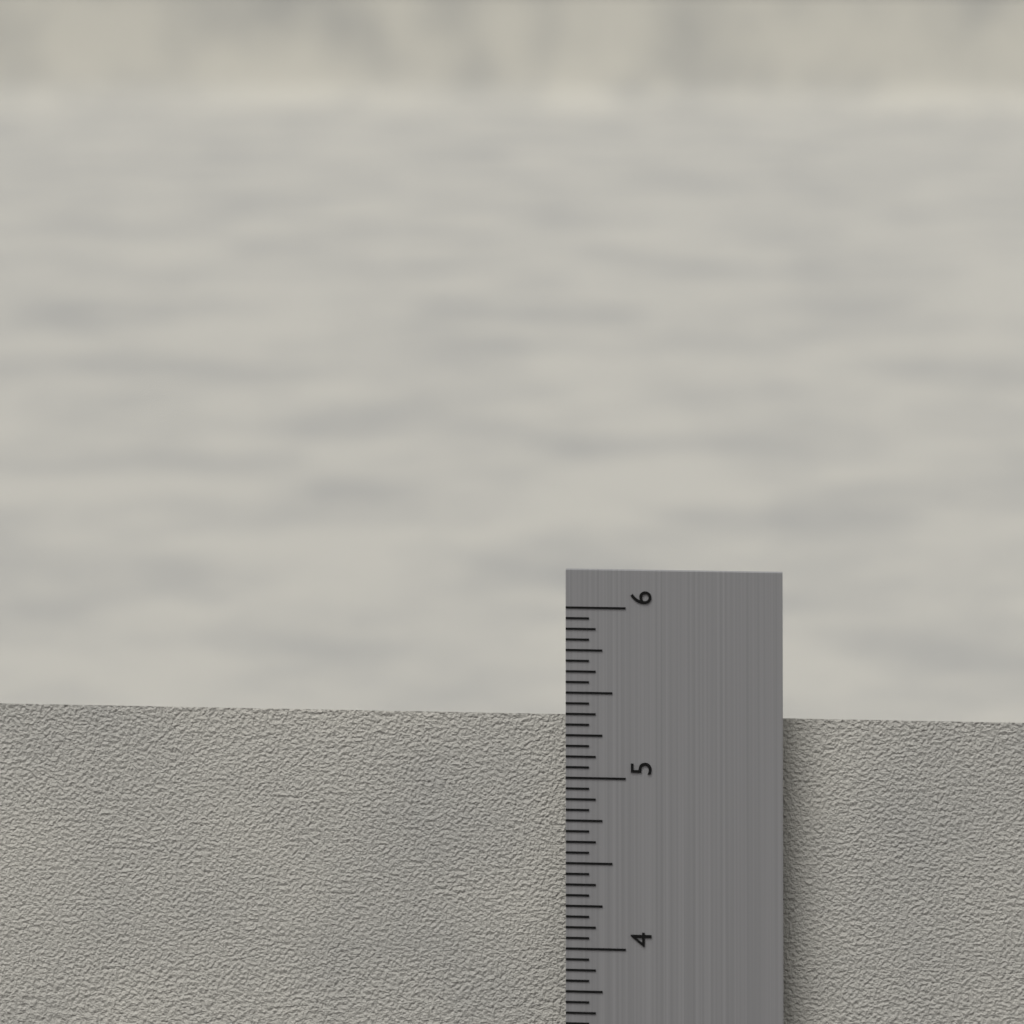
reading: 5.3125 in
